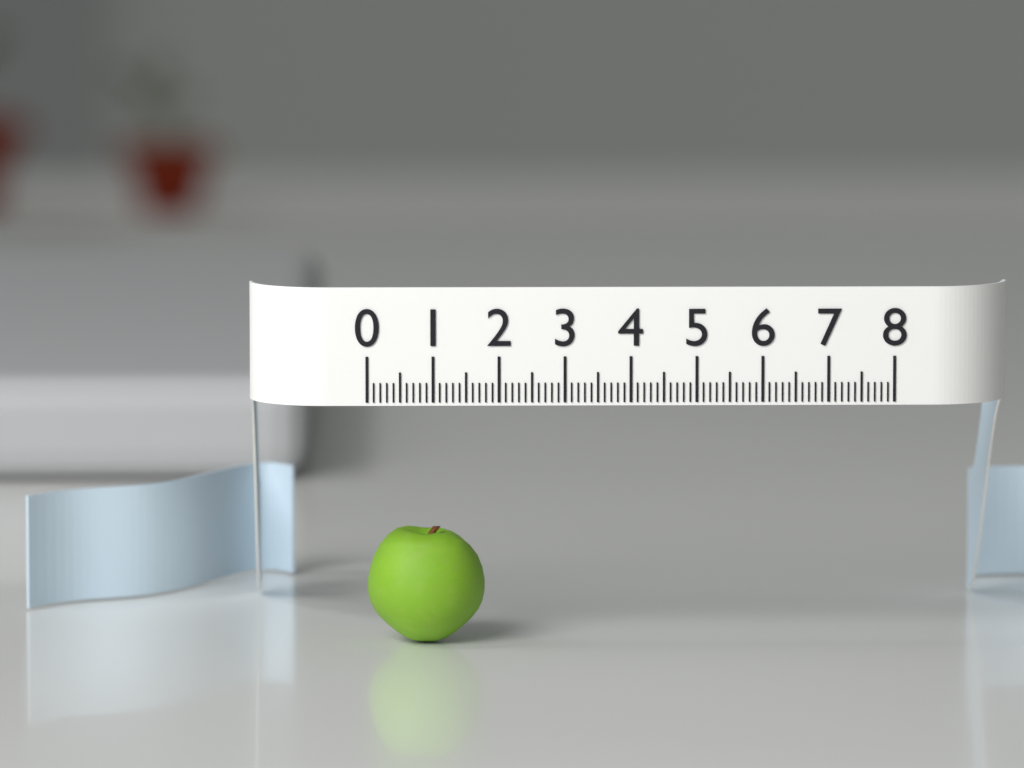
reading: 1.8 (no unit)
